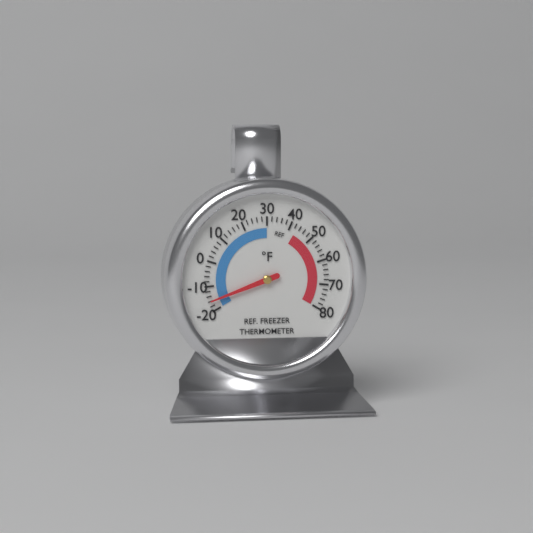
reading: -16 °F
